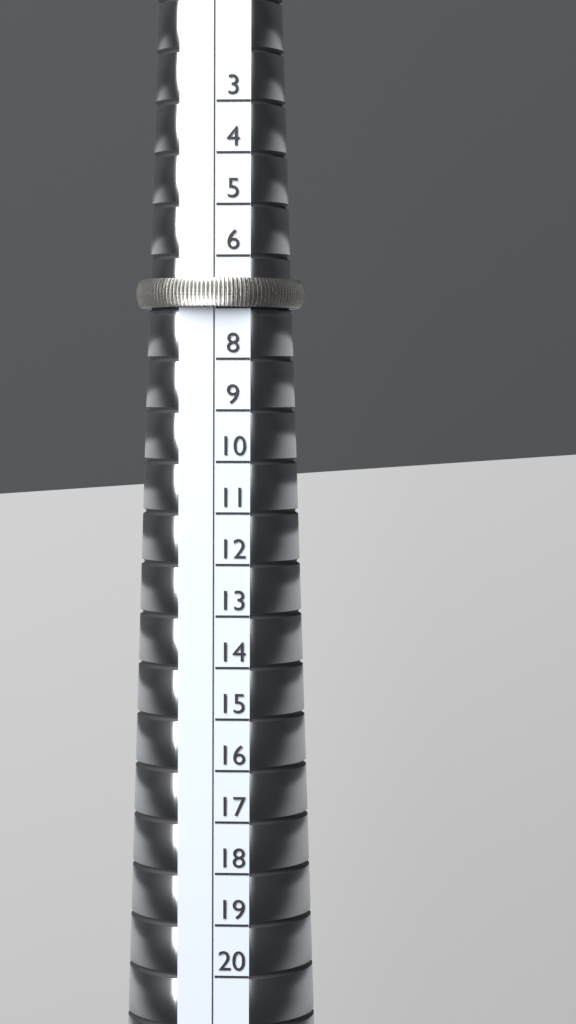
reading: 7 (no unit)
